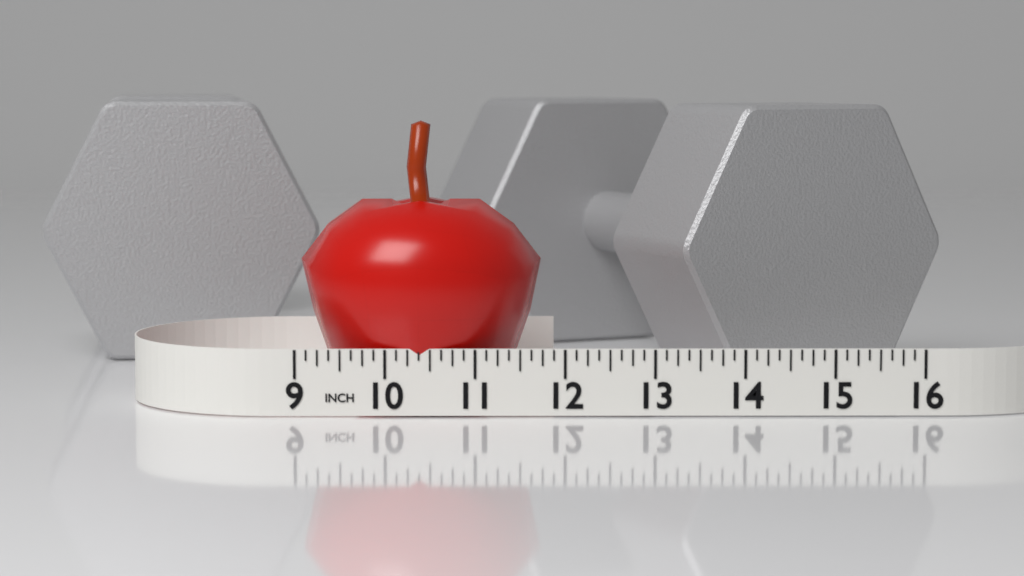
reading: 11.750 in
